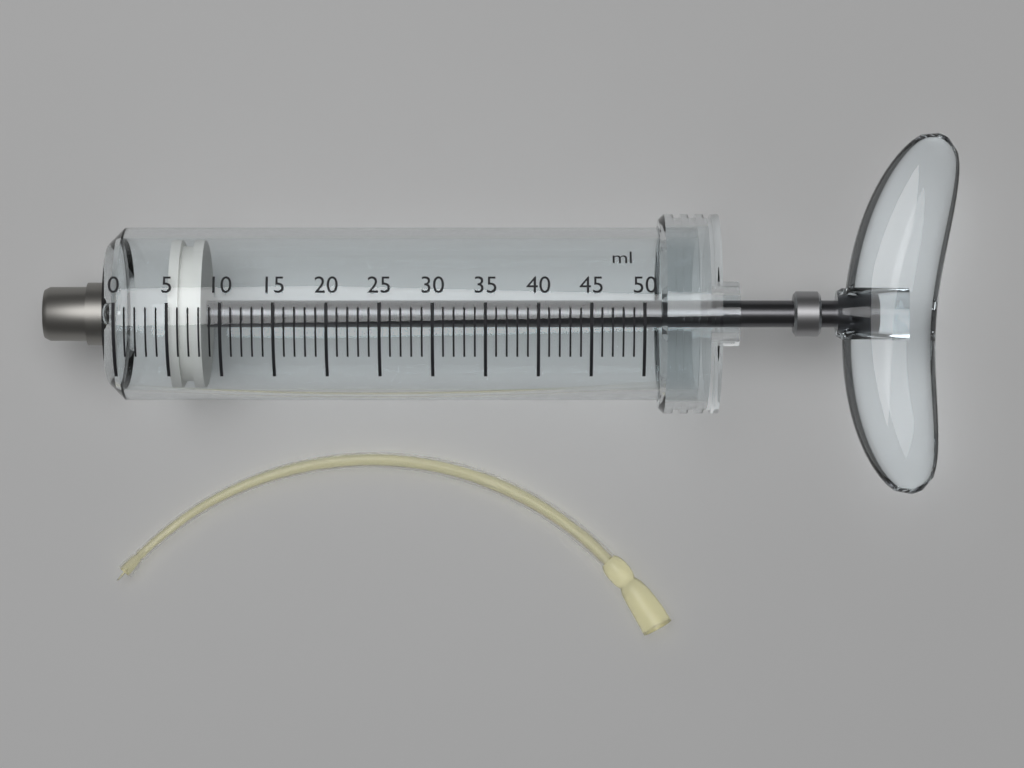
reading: 5 ml
